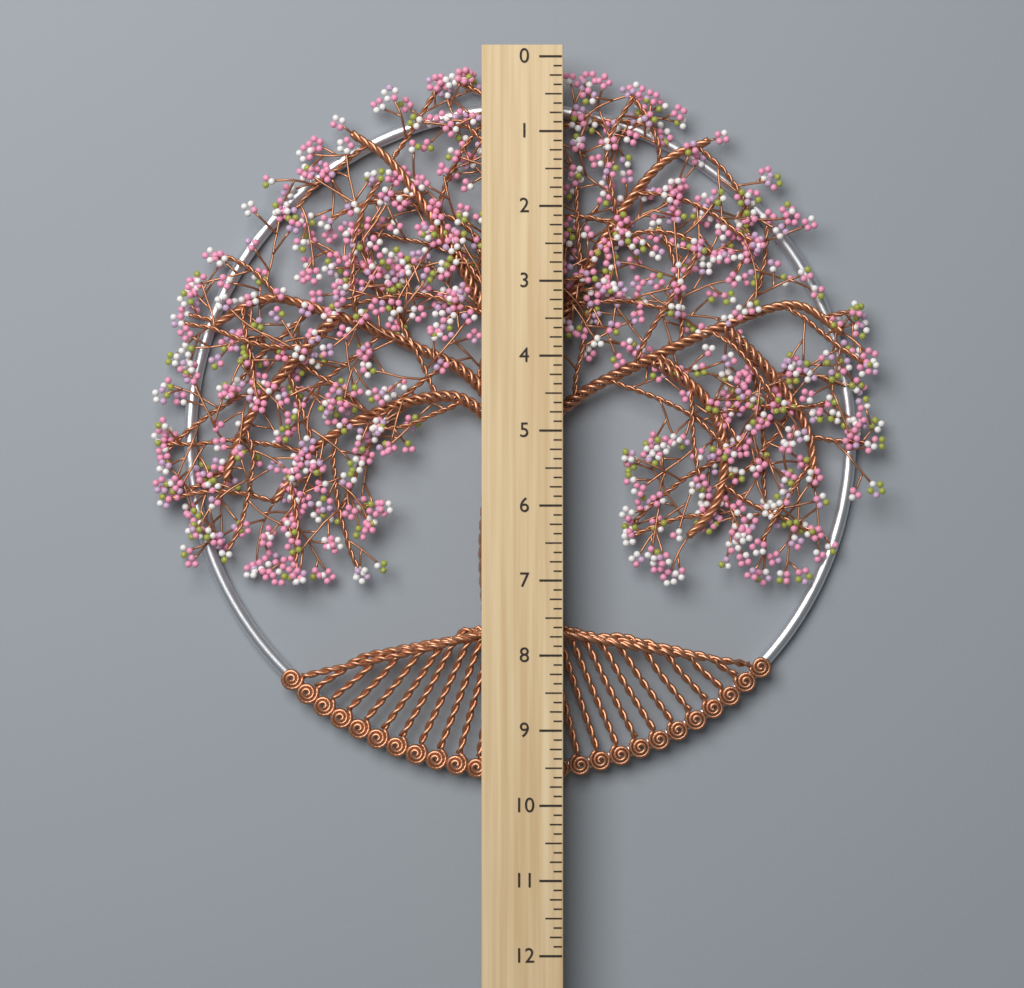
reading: 9.750 (no unit)
